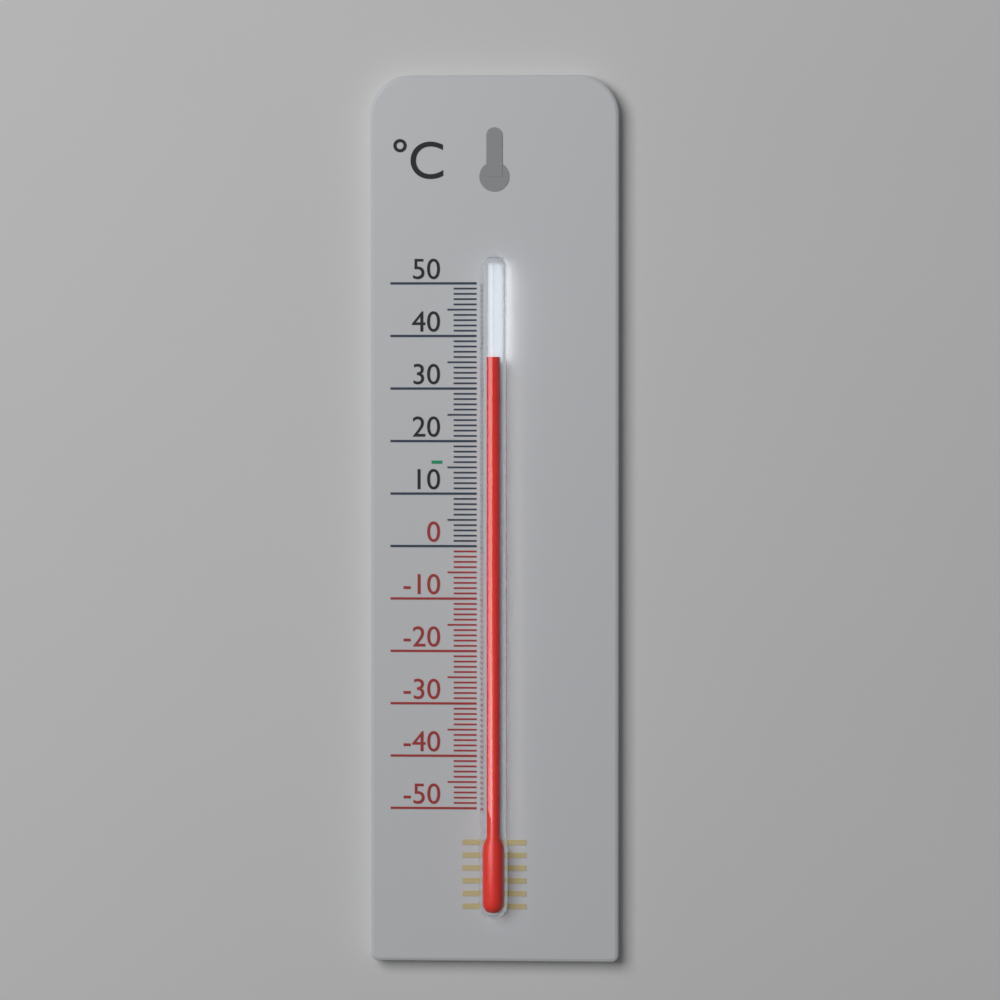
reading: 36 °C
